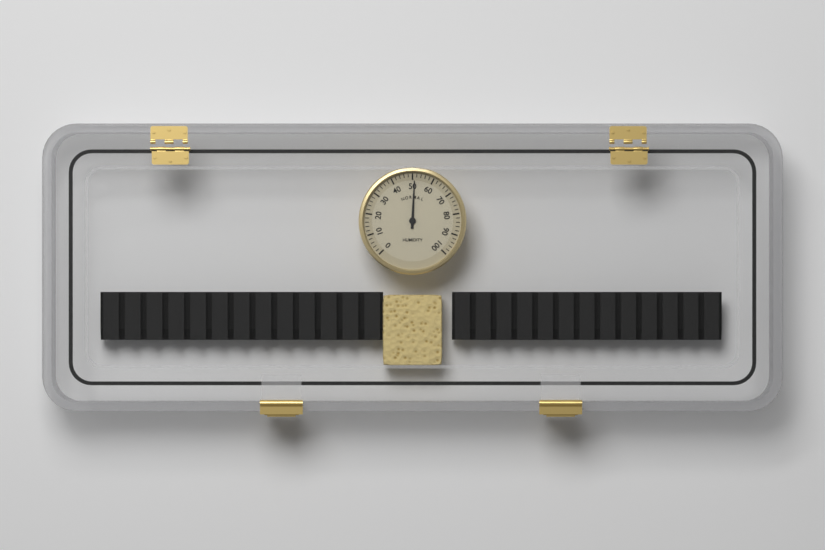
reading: 51 (no unit)
